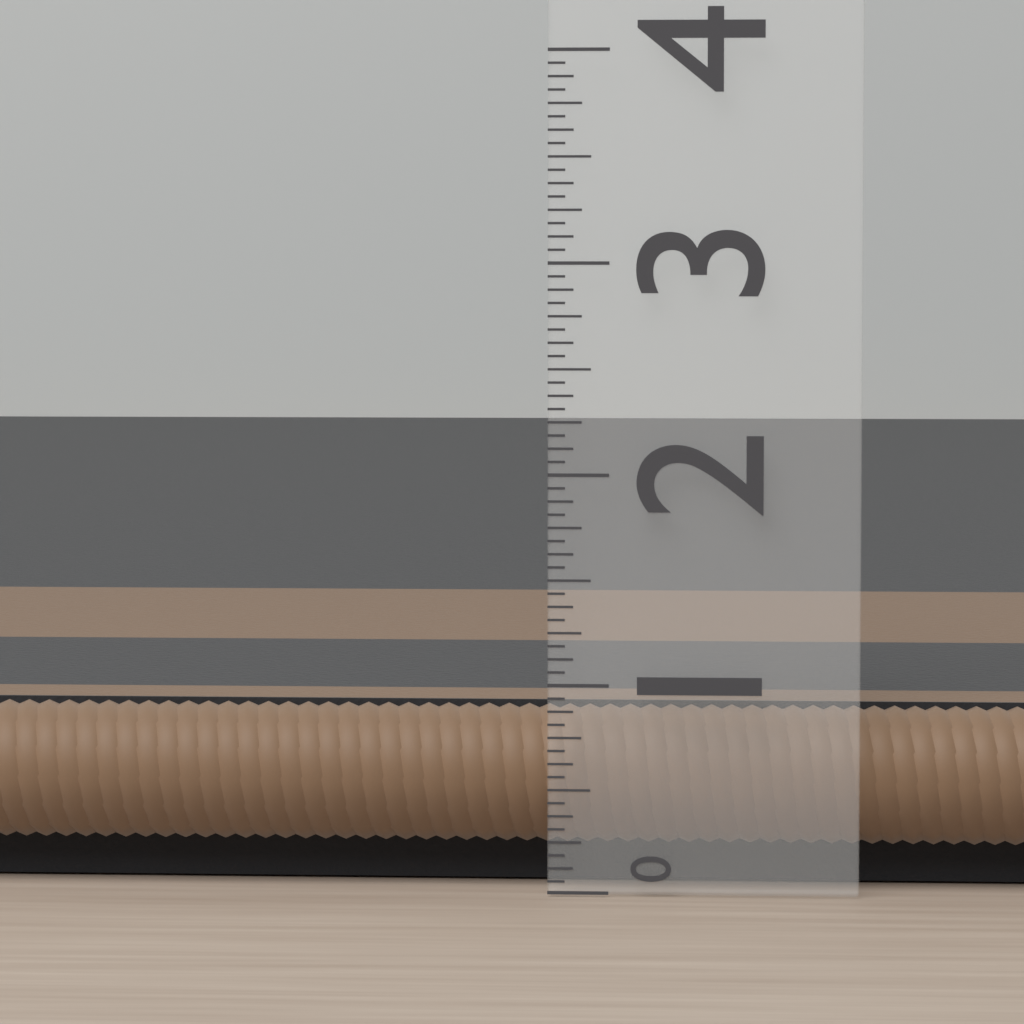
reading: 0.8750 (no unit)
